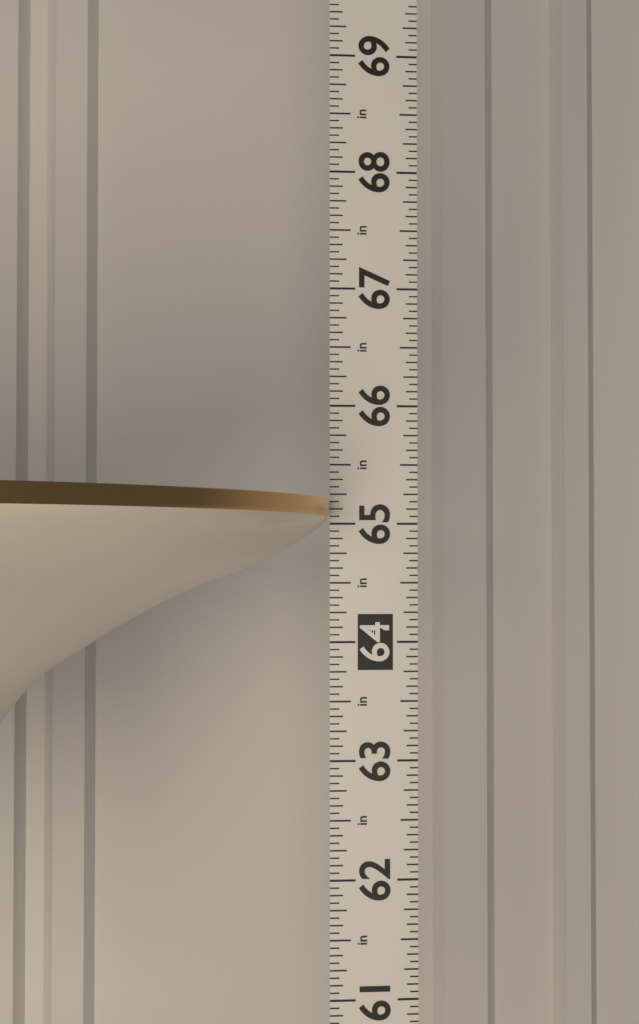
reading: 65.1875 in
